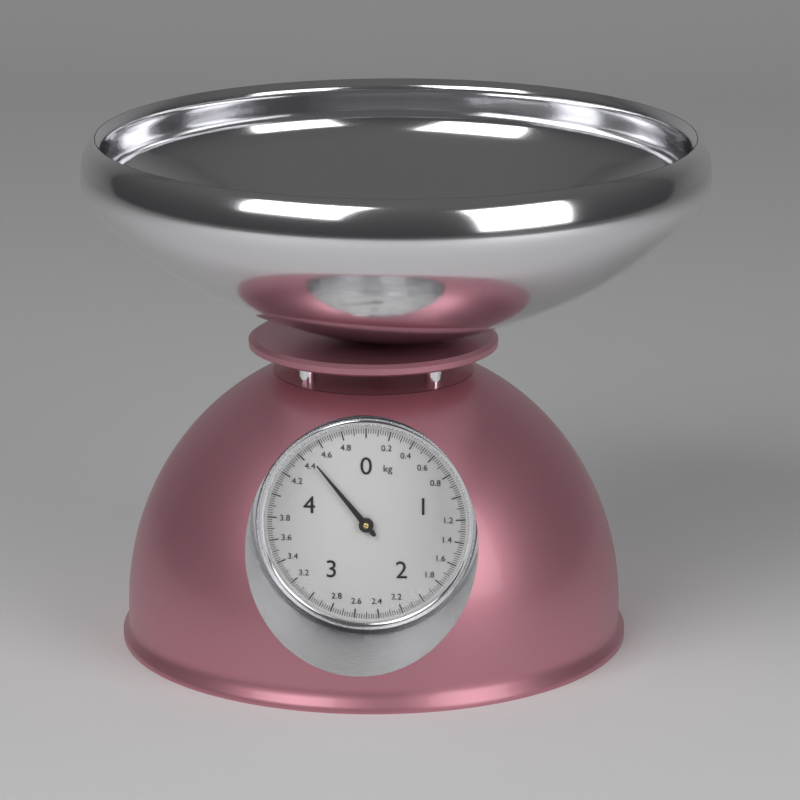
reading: 4.46 kg
